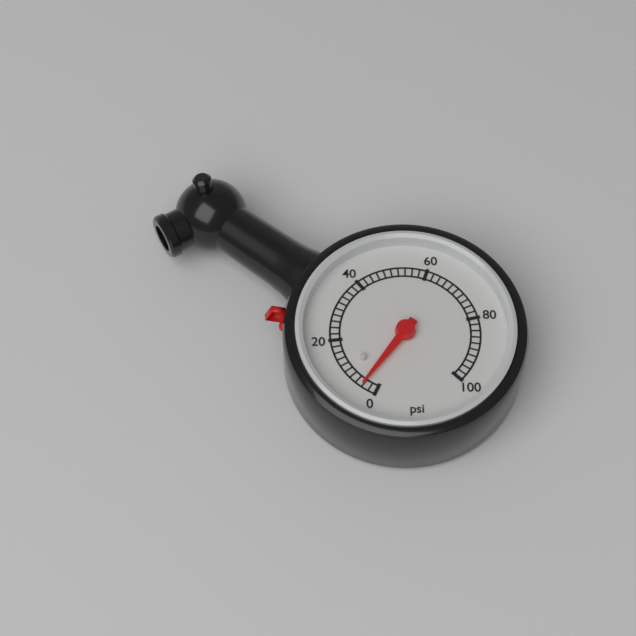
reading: 4 psi
